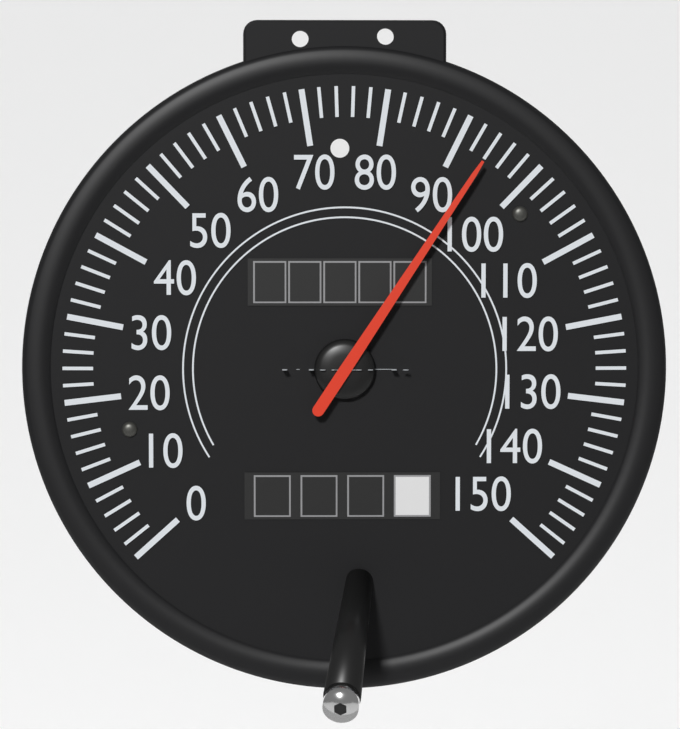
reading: 94 mph
